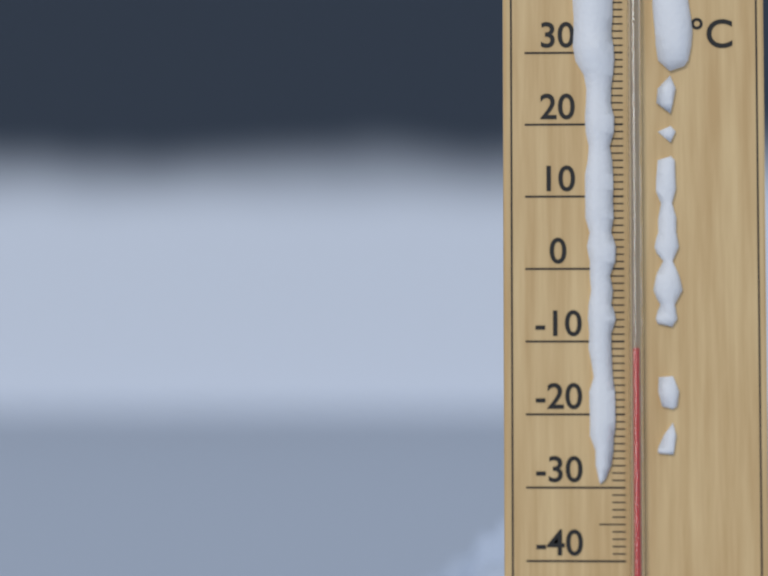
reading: -11 °C
